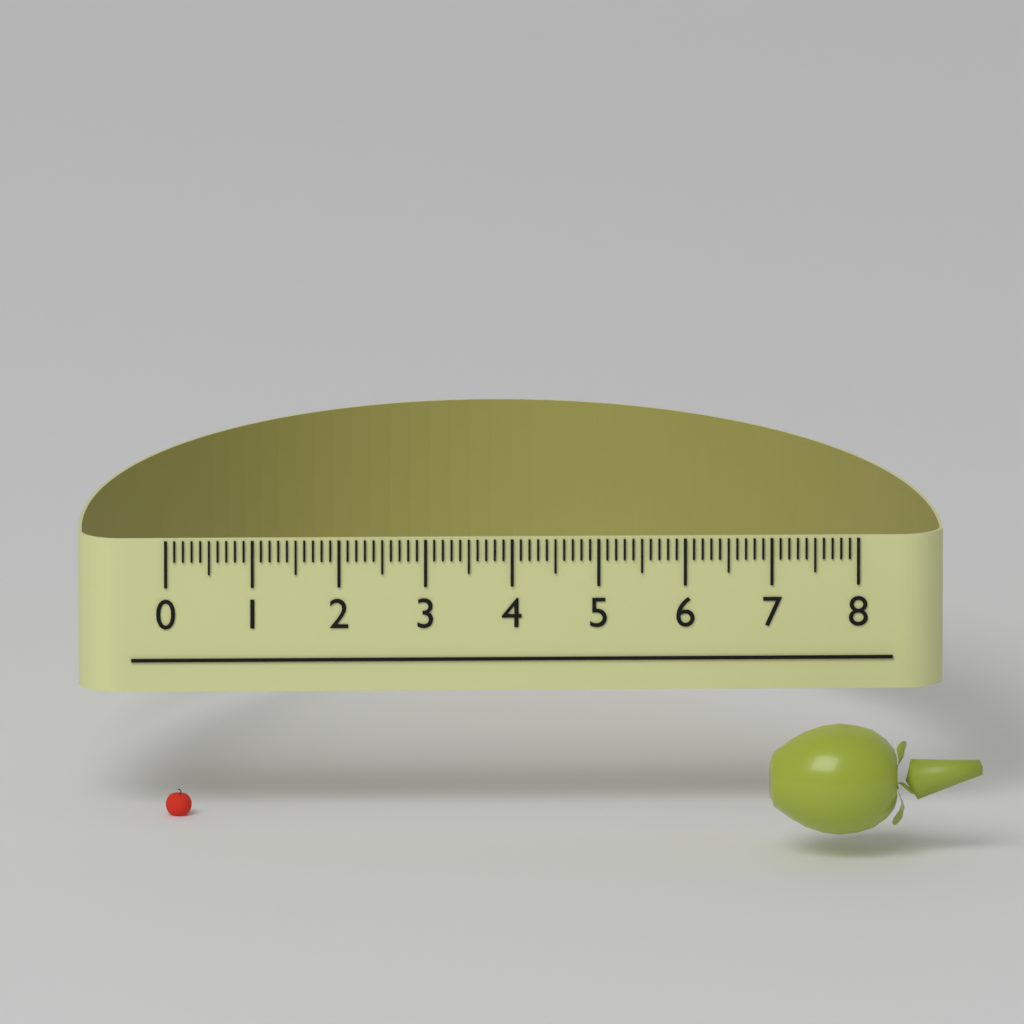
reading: 0.3 (no unit)
